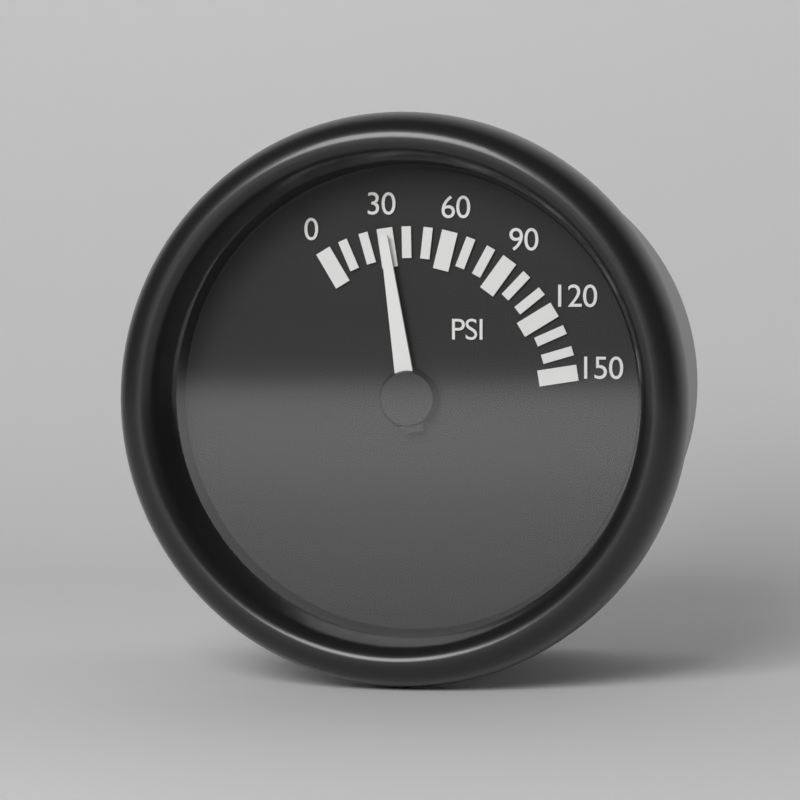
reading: 30 psi
